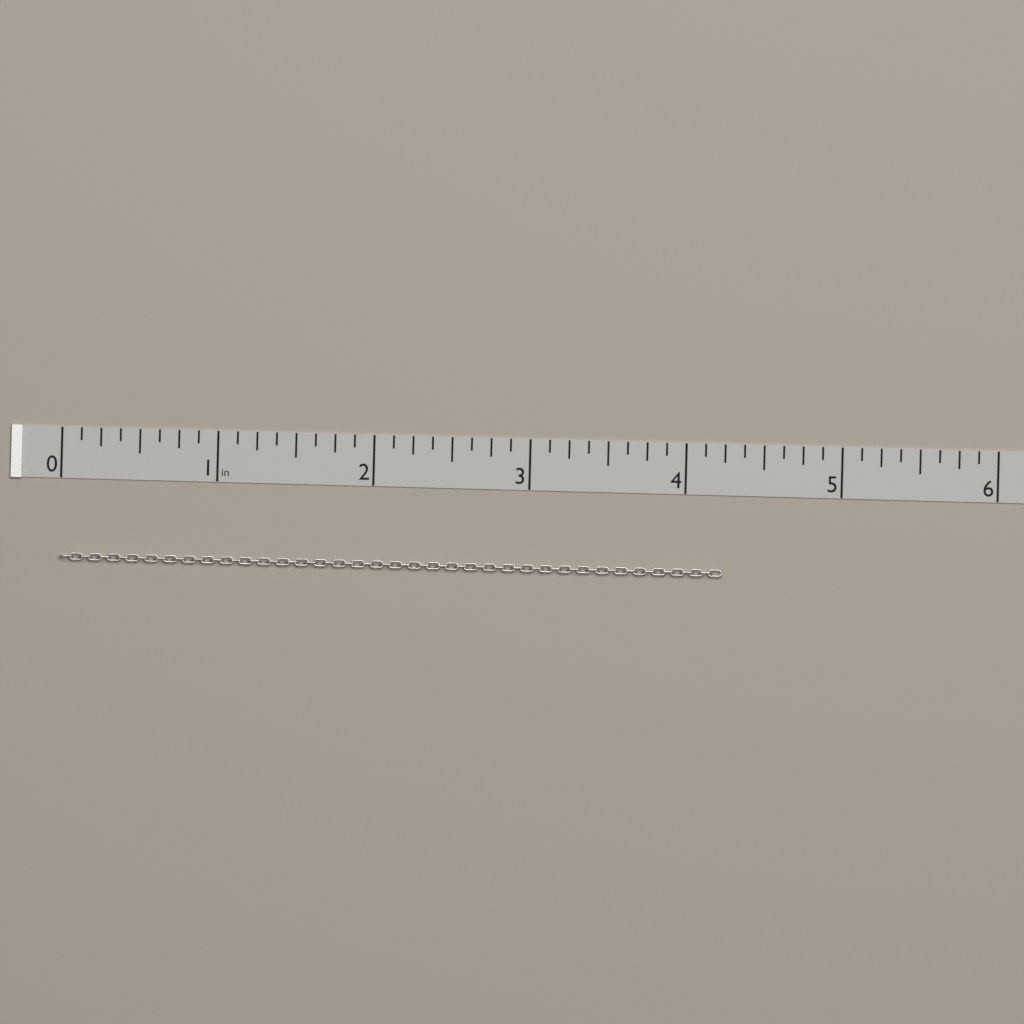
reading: 4.250 in
